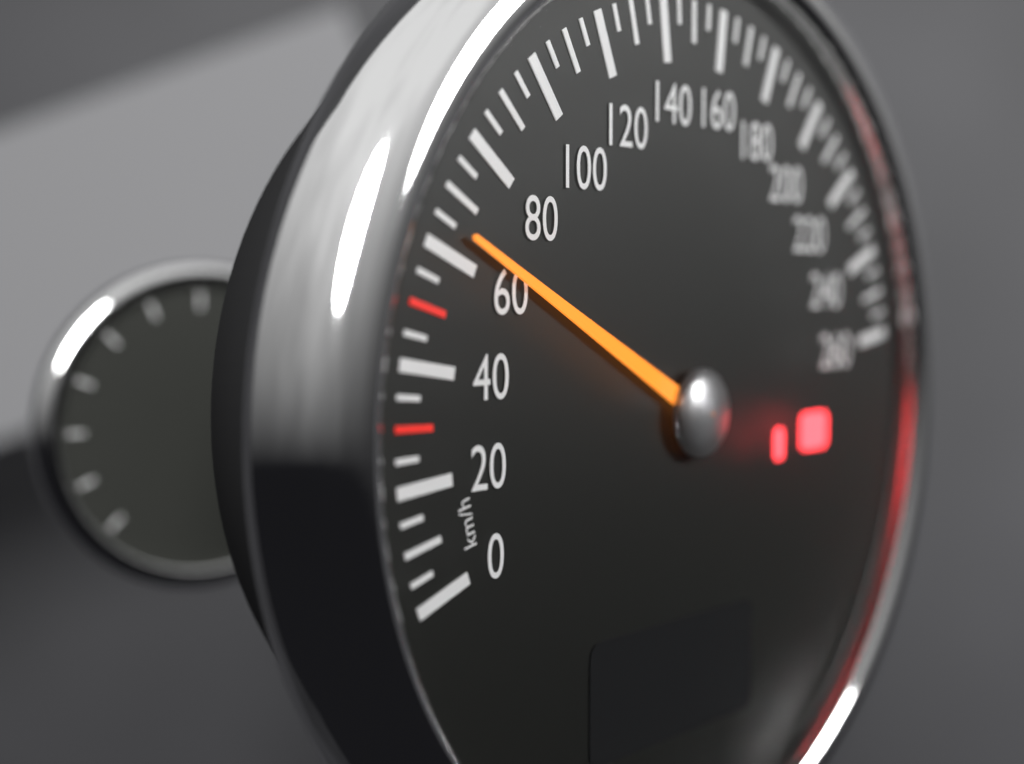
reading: 65 km/h
